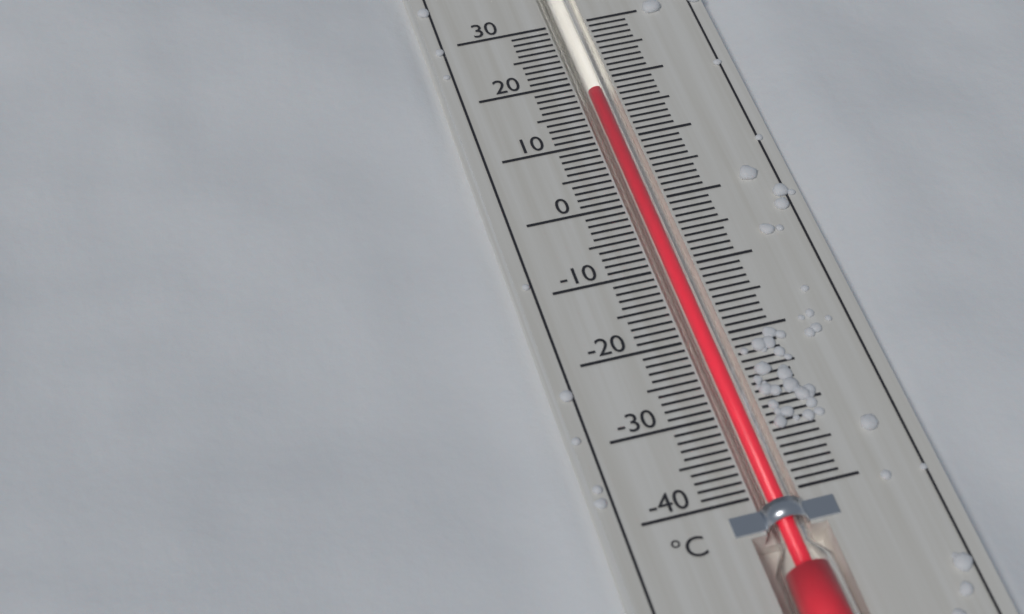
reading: 18 °C
